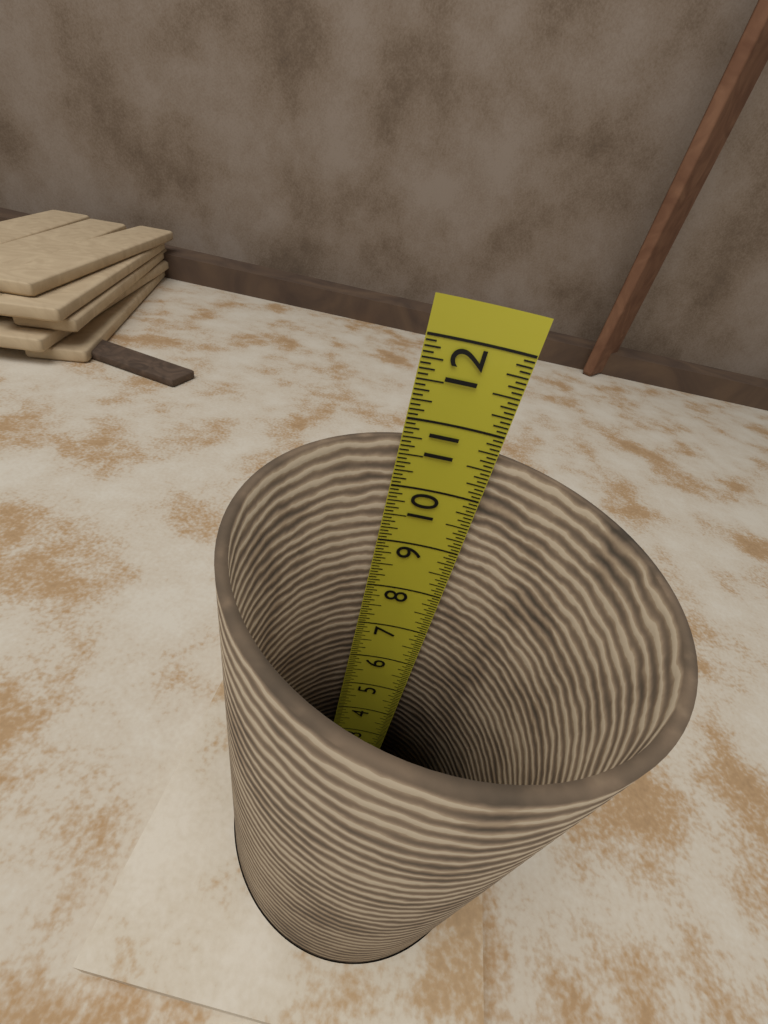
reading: 10.6875 in
